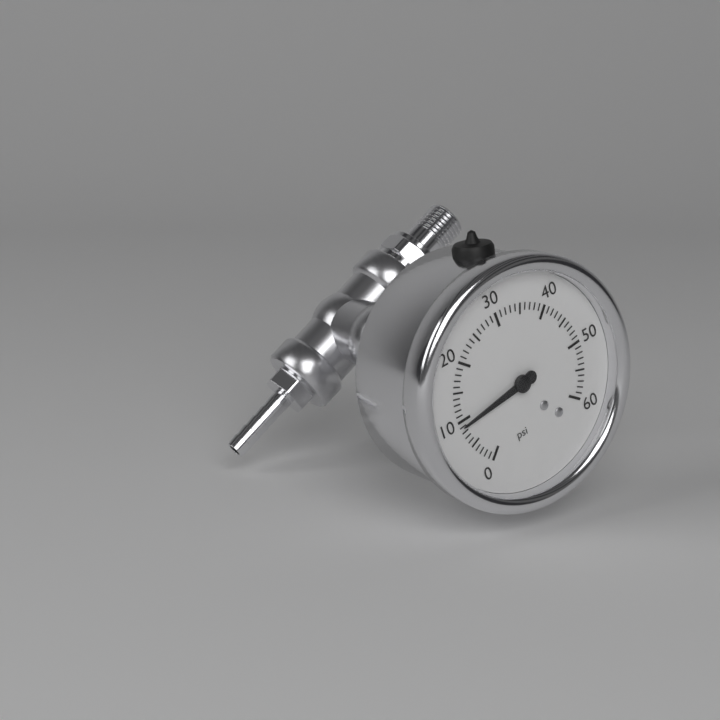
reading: 9 psi
